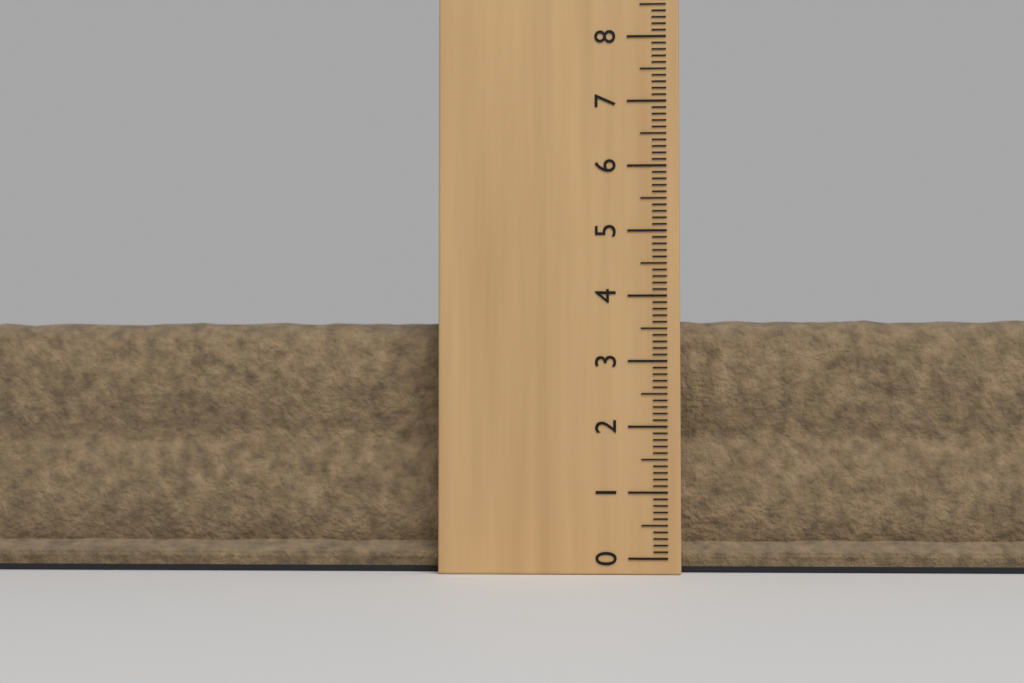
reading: 3.7 (no unit)
